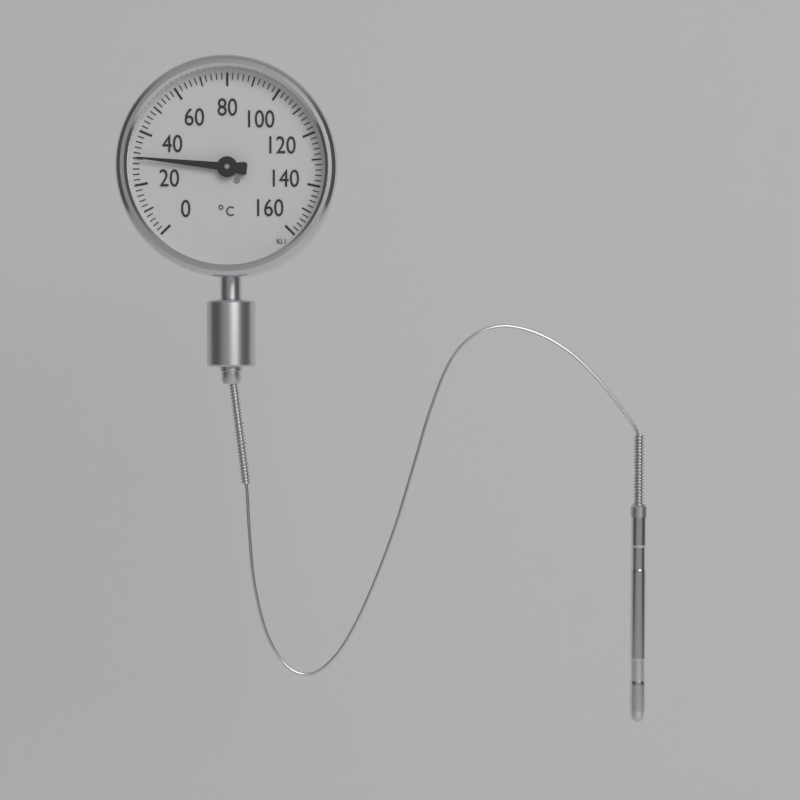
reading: 30 °C
